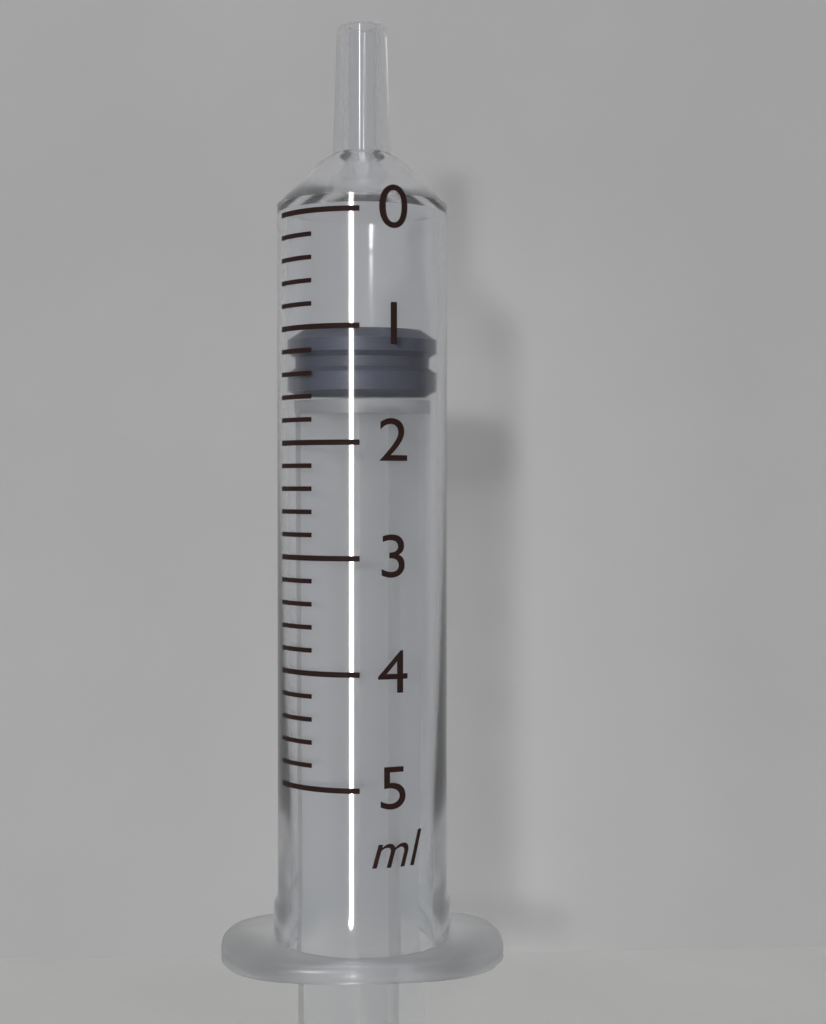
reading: 1.0 ml
